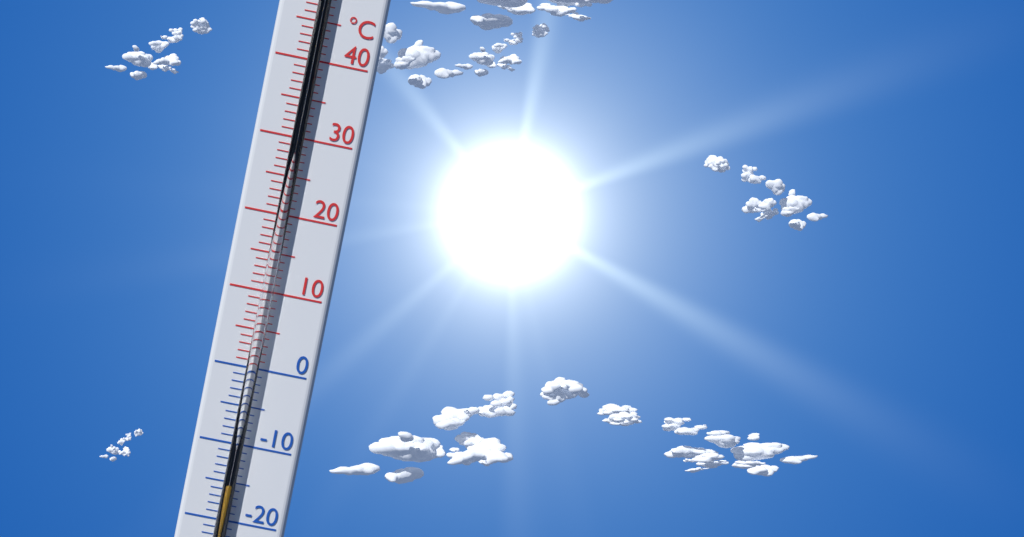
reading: -15 °C
